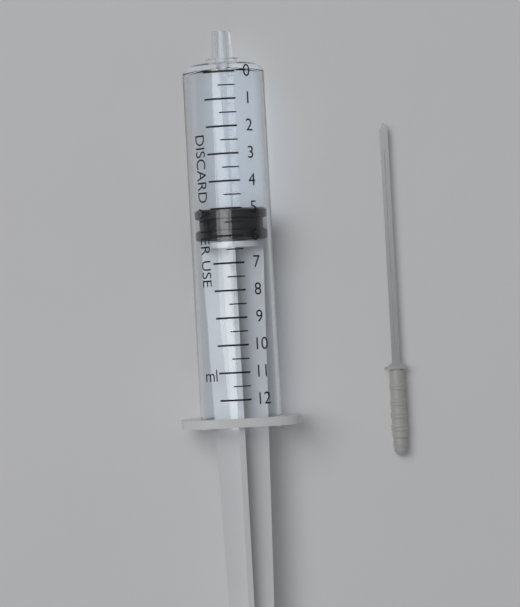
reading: 5.0 ml
